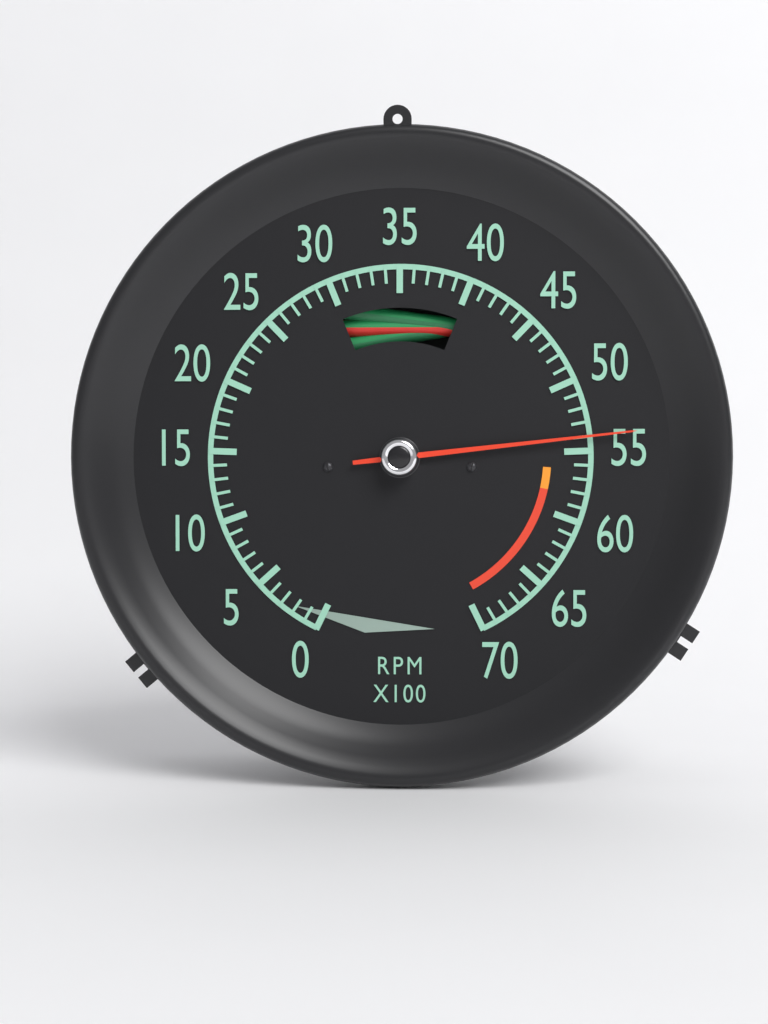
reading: 54 RPM x100
